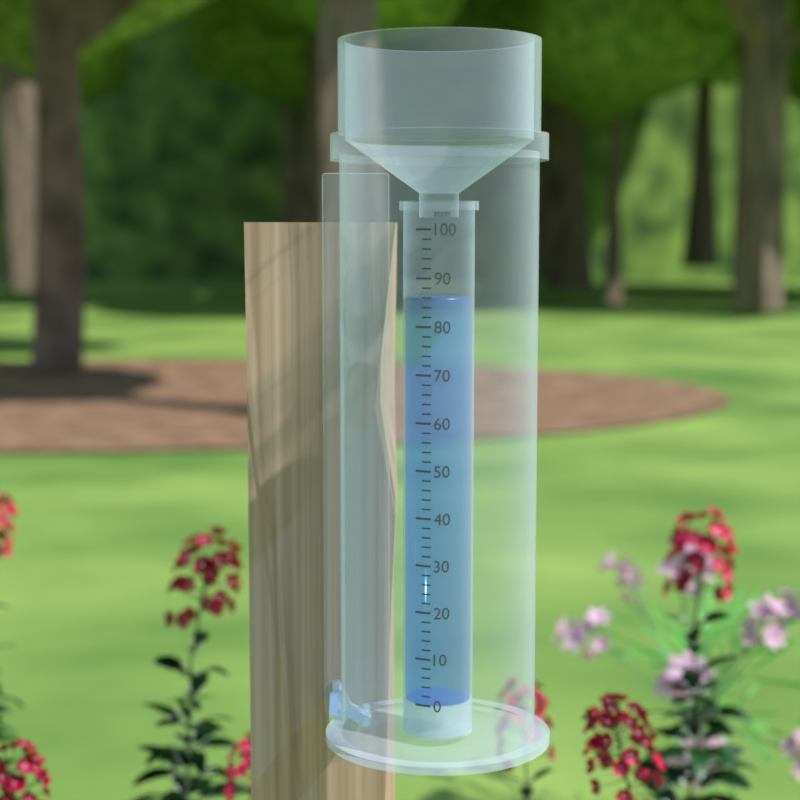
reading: 86 mm
